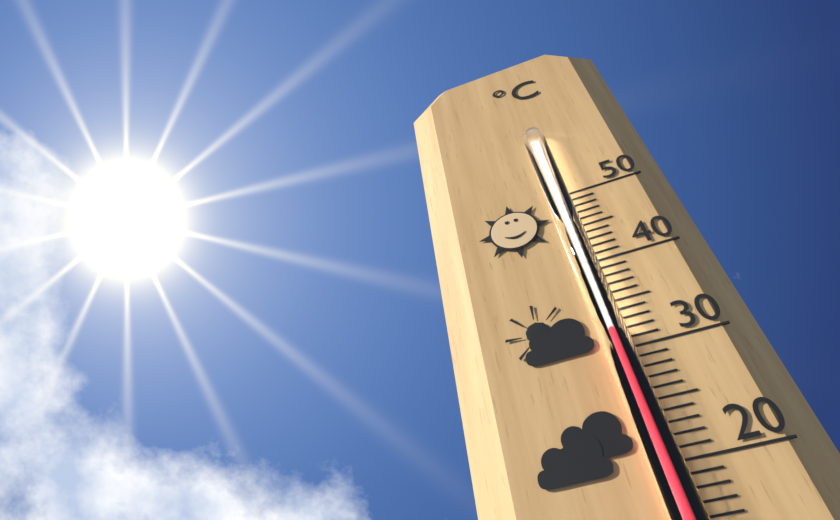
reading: 32 °C
